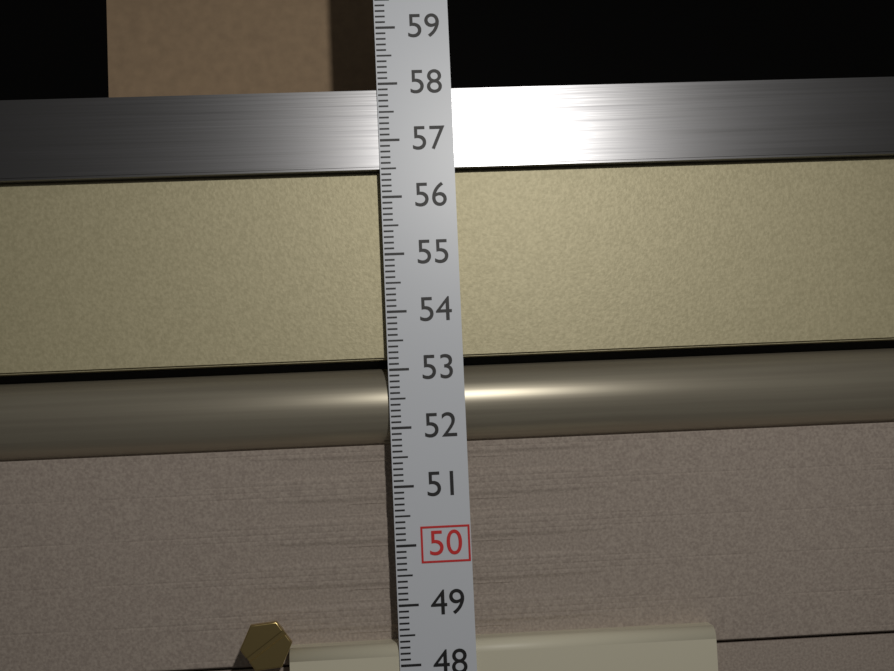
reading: 57.9 (no unit)
